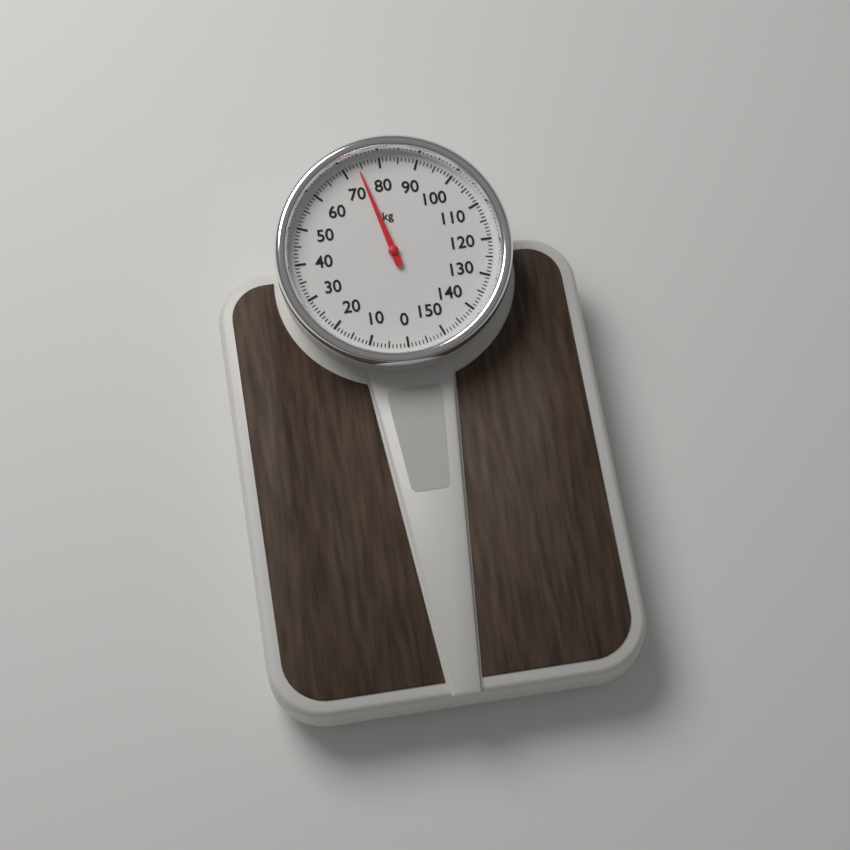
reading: 74 kg
